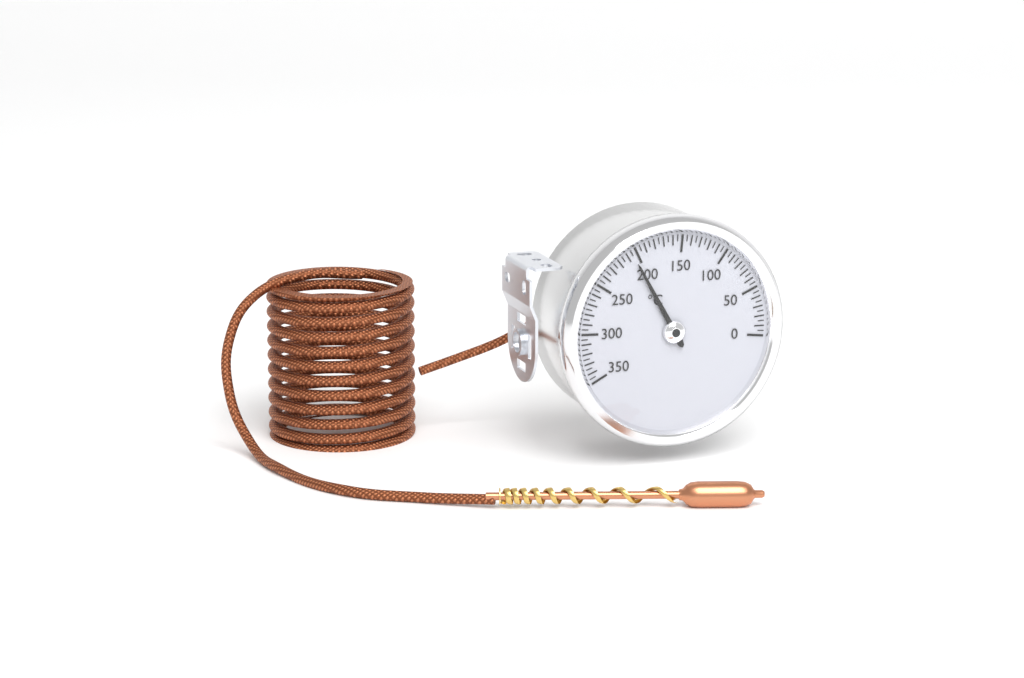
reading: 205 °C
